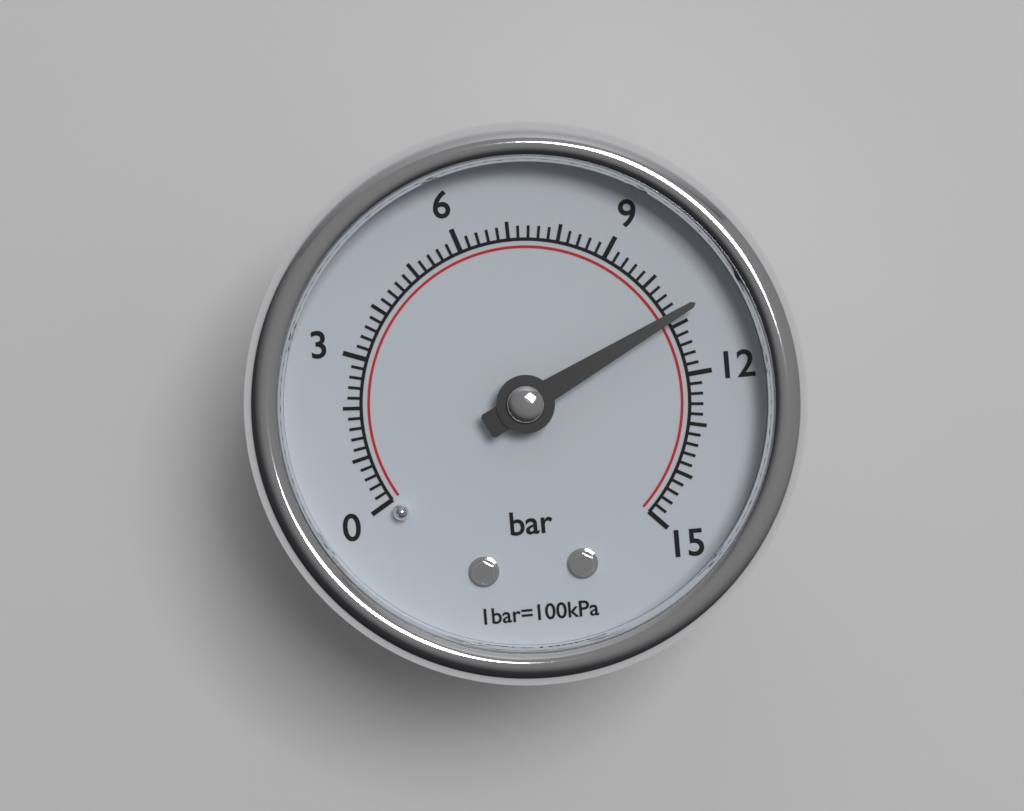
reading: 10.8 bar
